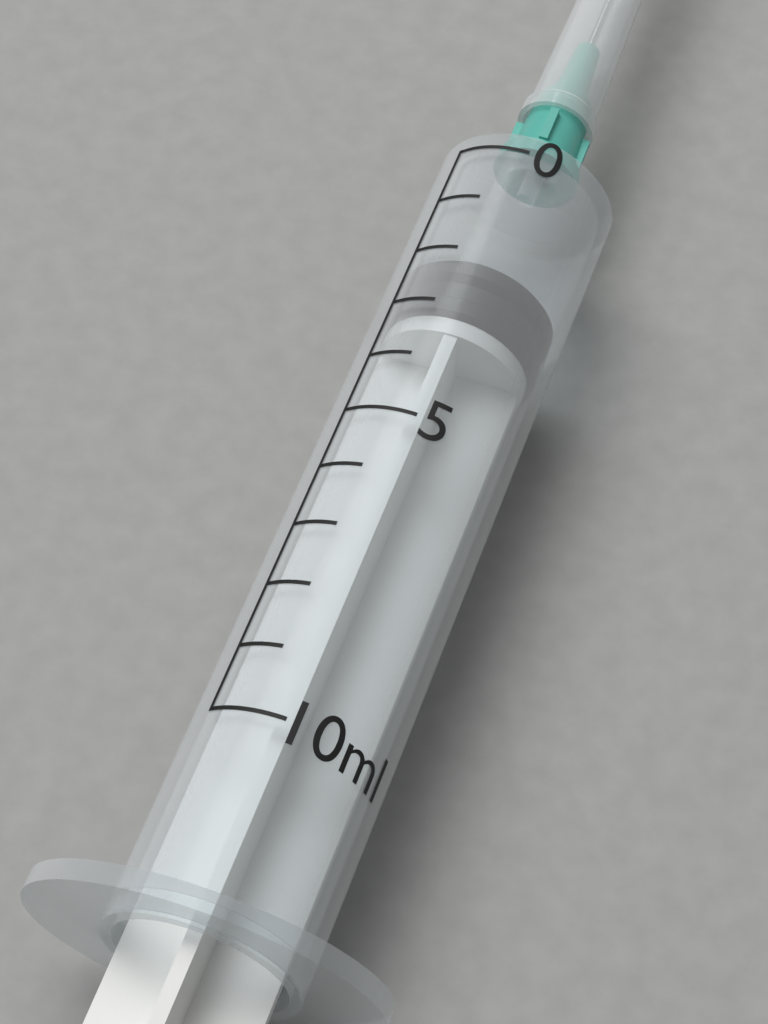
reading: 2 ml
